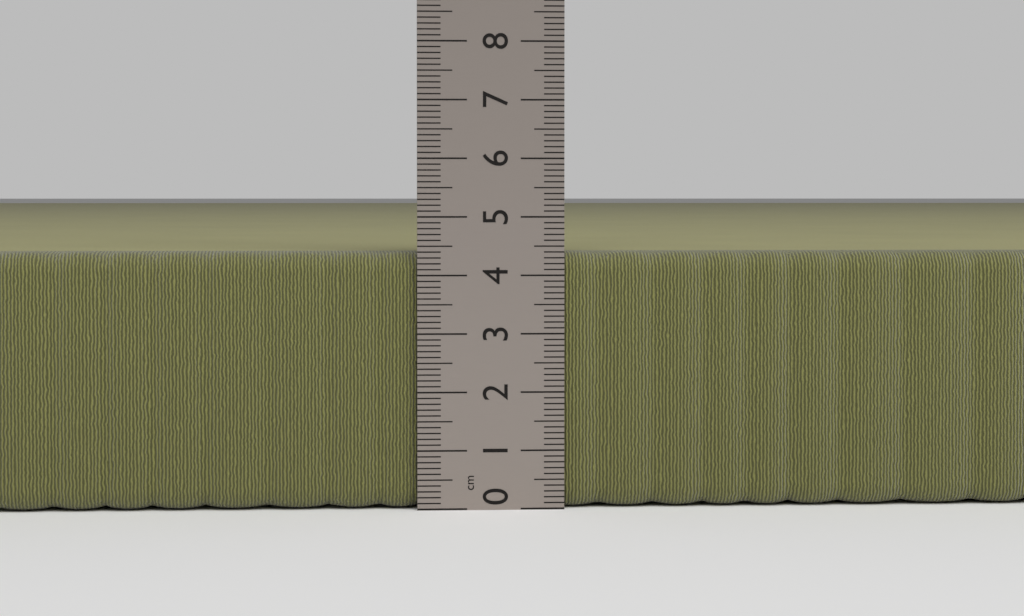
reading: 4.4 cm
